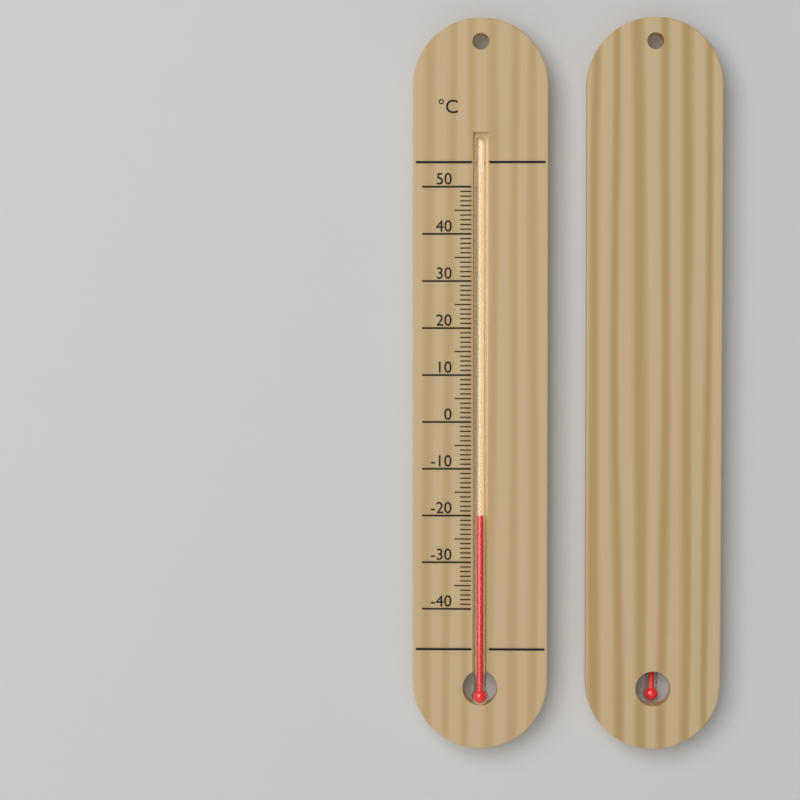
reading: -20 °C
